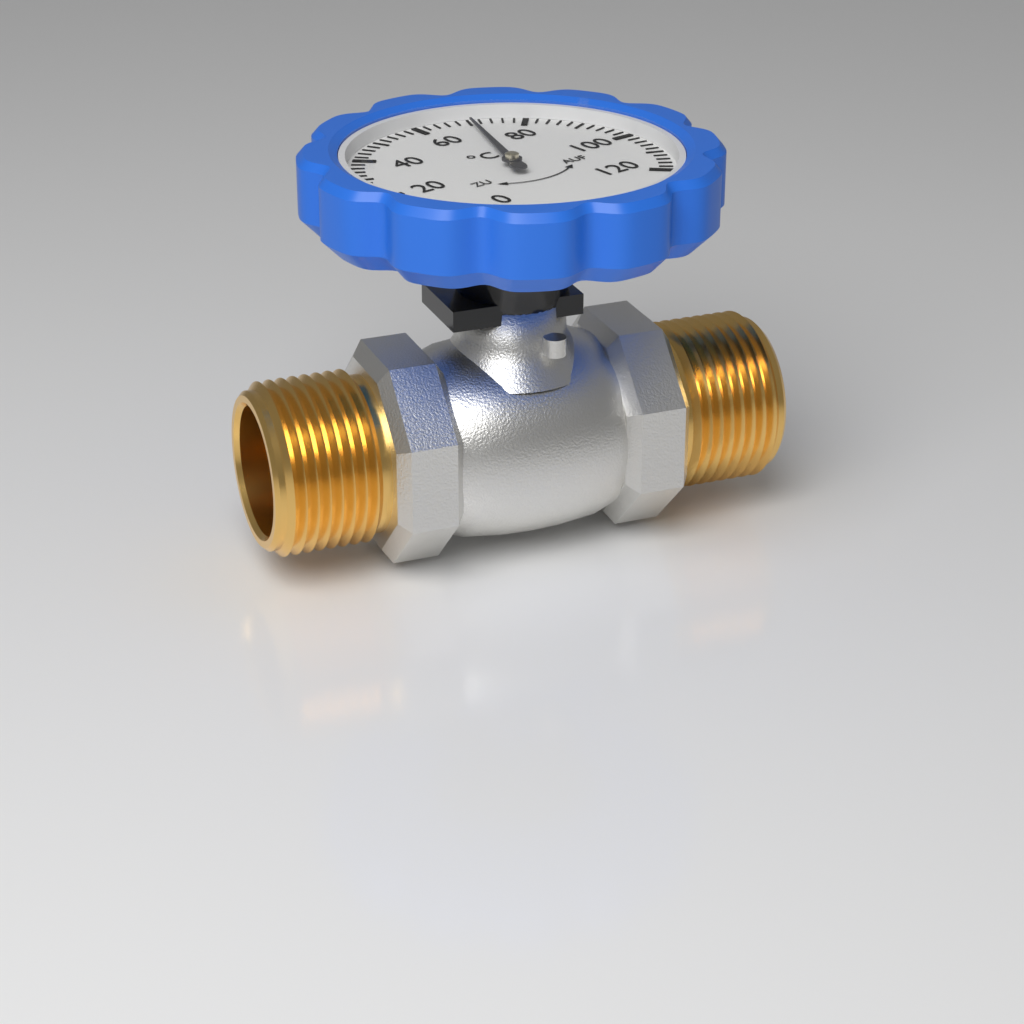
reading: 70 °C
